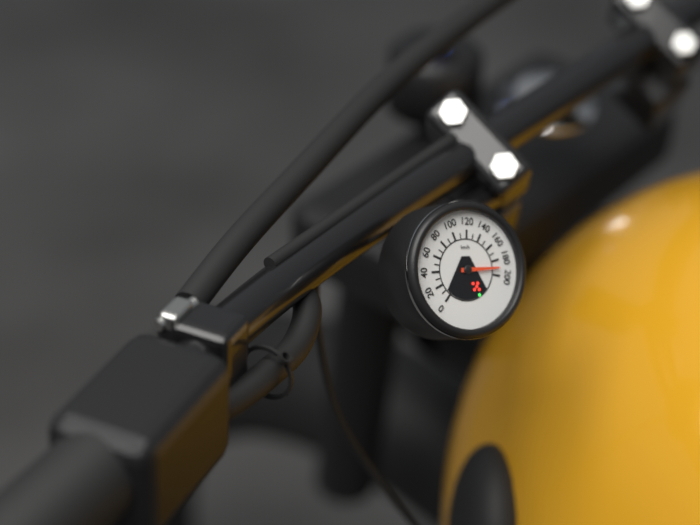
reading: 190 km/h
